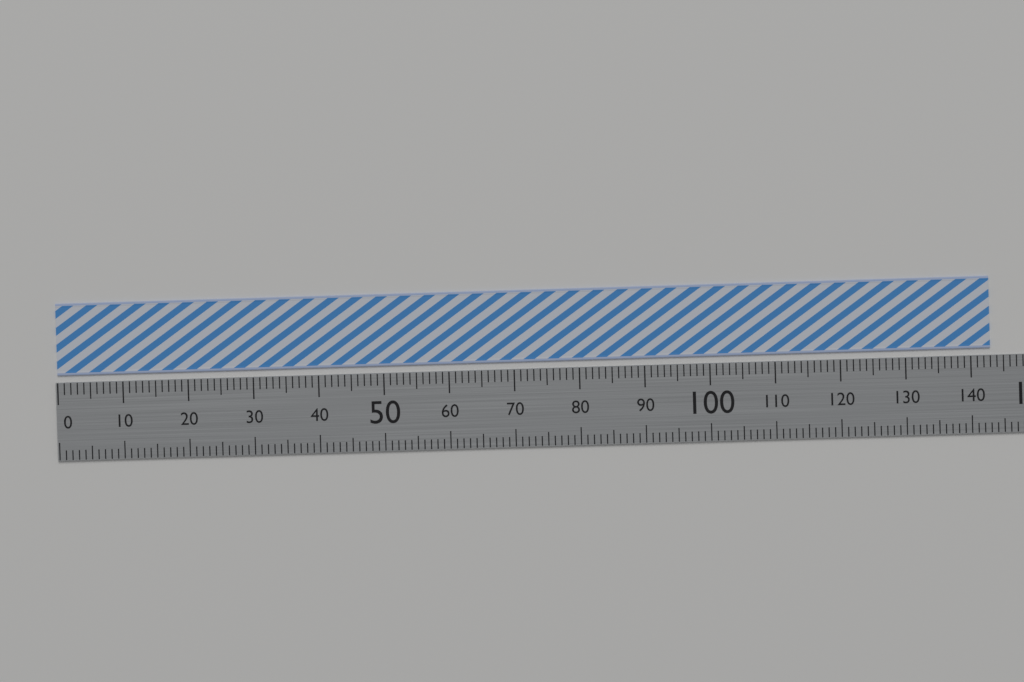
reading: 143 (no unit)
